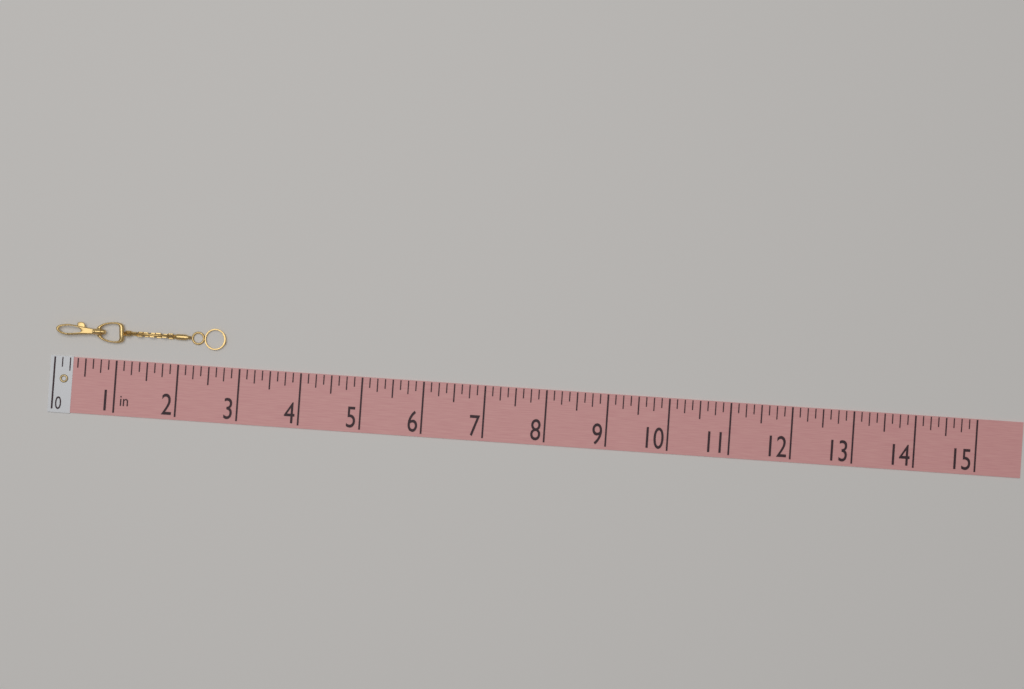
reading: 2.750 in
